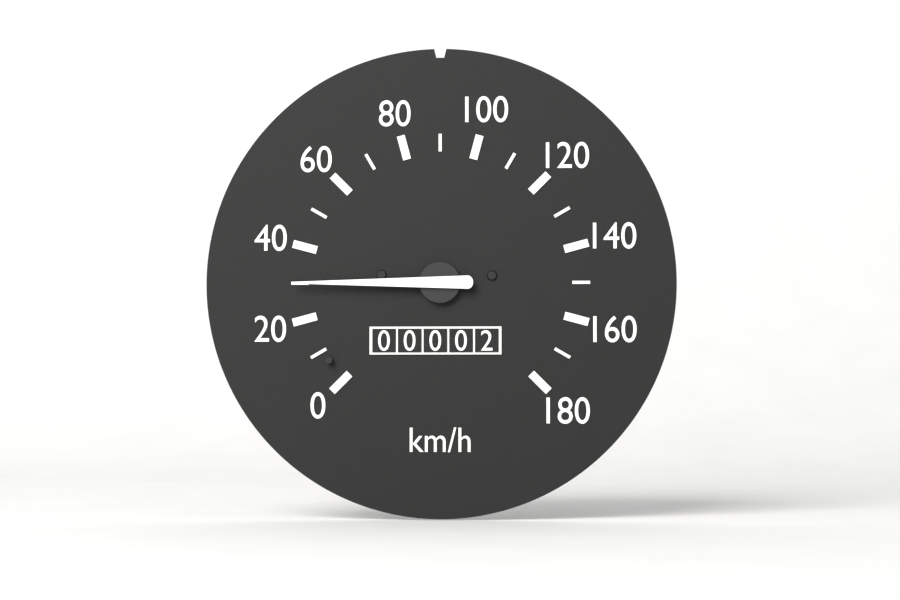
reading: 30 km/h
